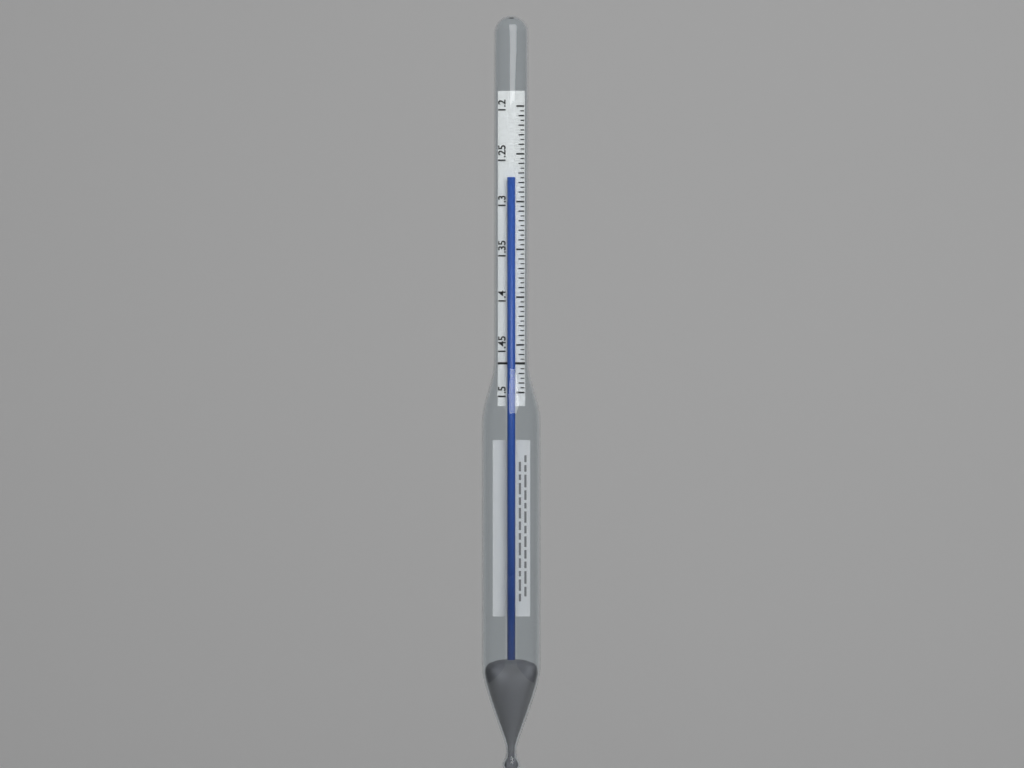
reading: 1.275 (no unit)
